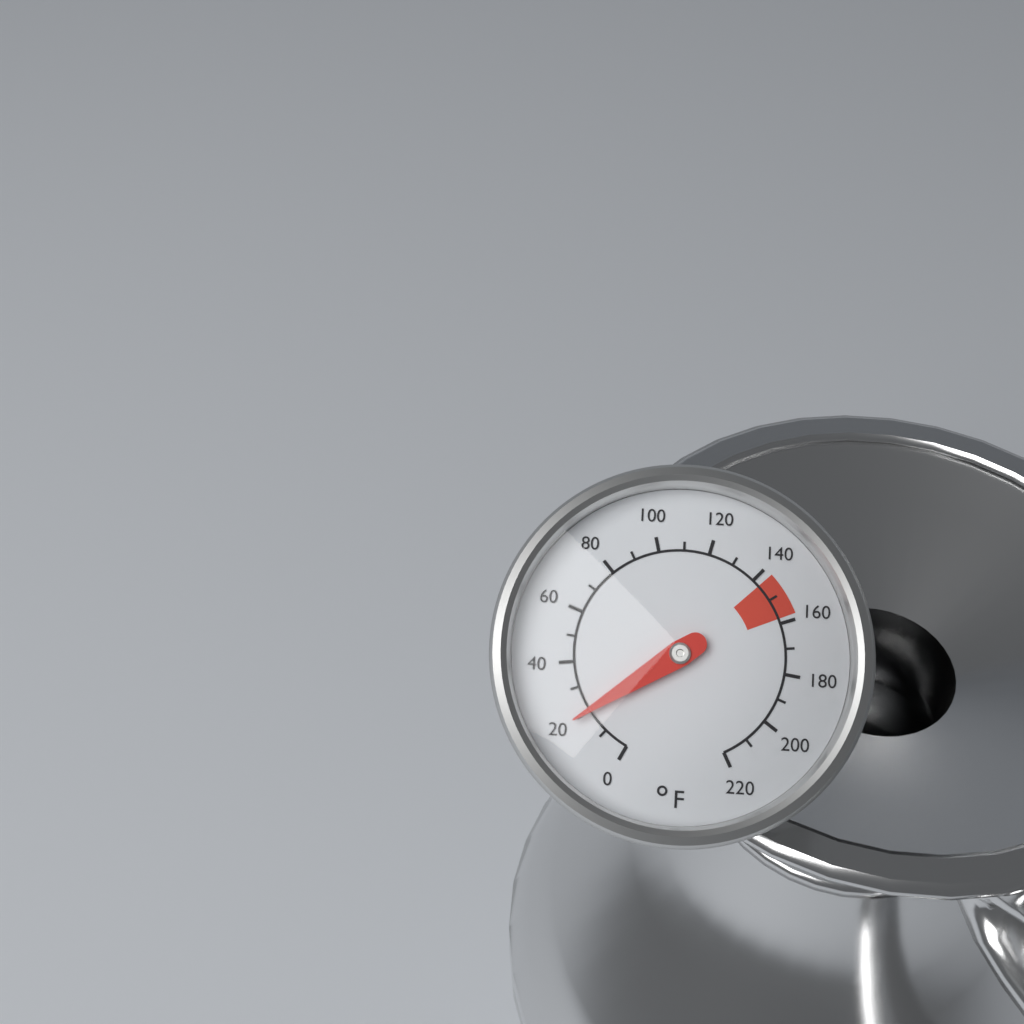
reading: 20 °F
